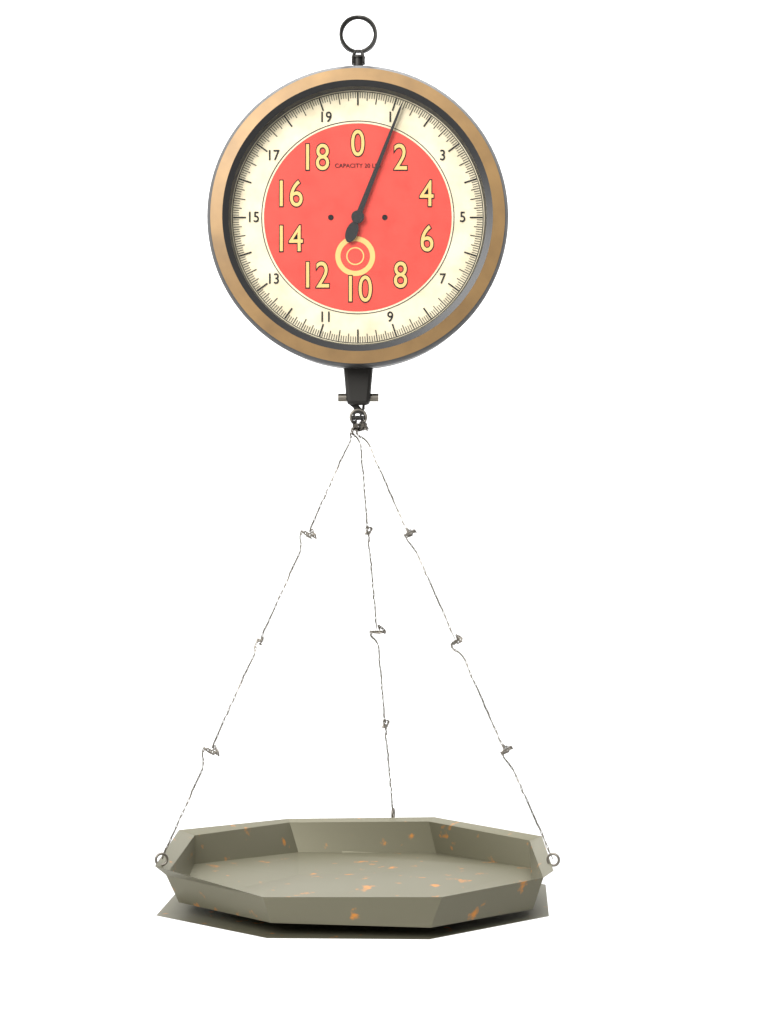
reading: 1.1875 lbs
